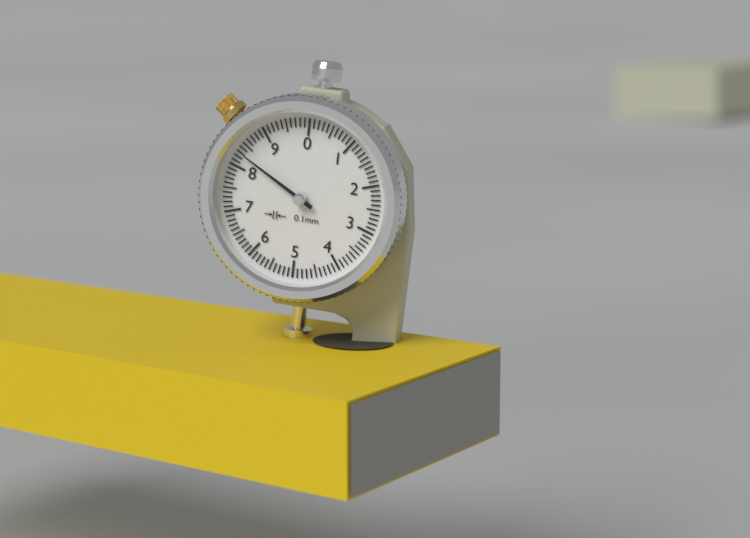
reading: 8.3 mm
